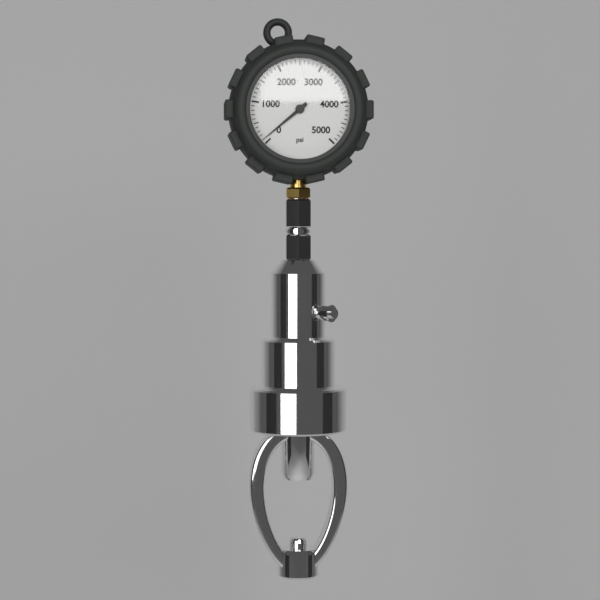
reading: 100 psi
